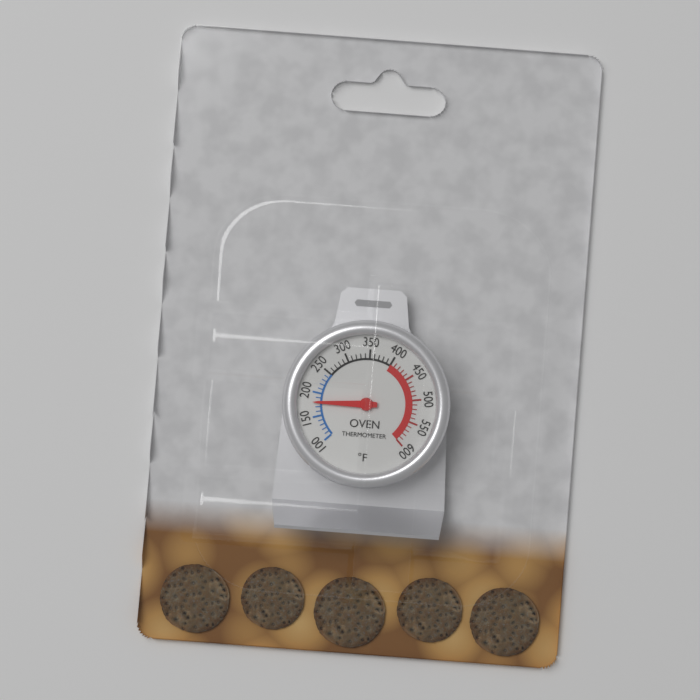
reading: 180 °F
